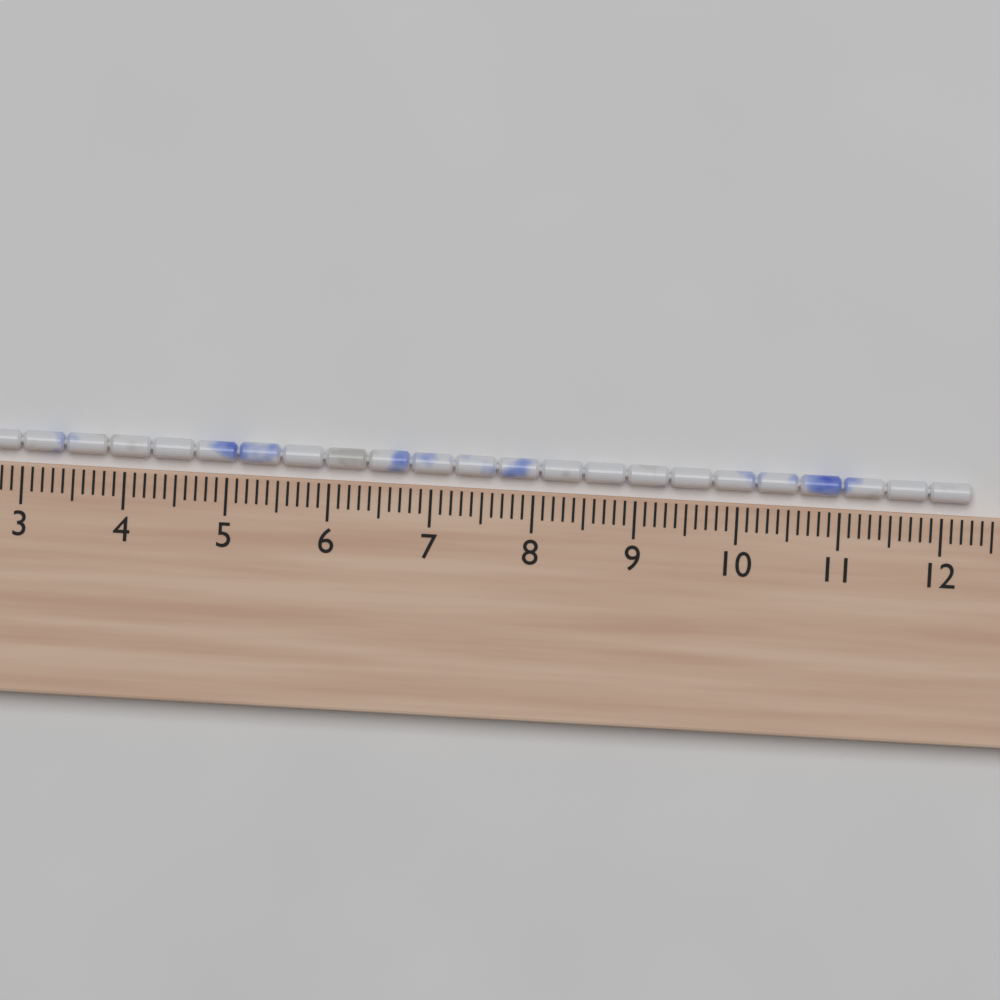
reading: 12.3 cm
